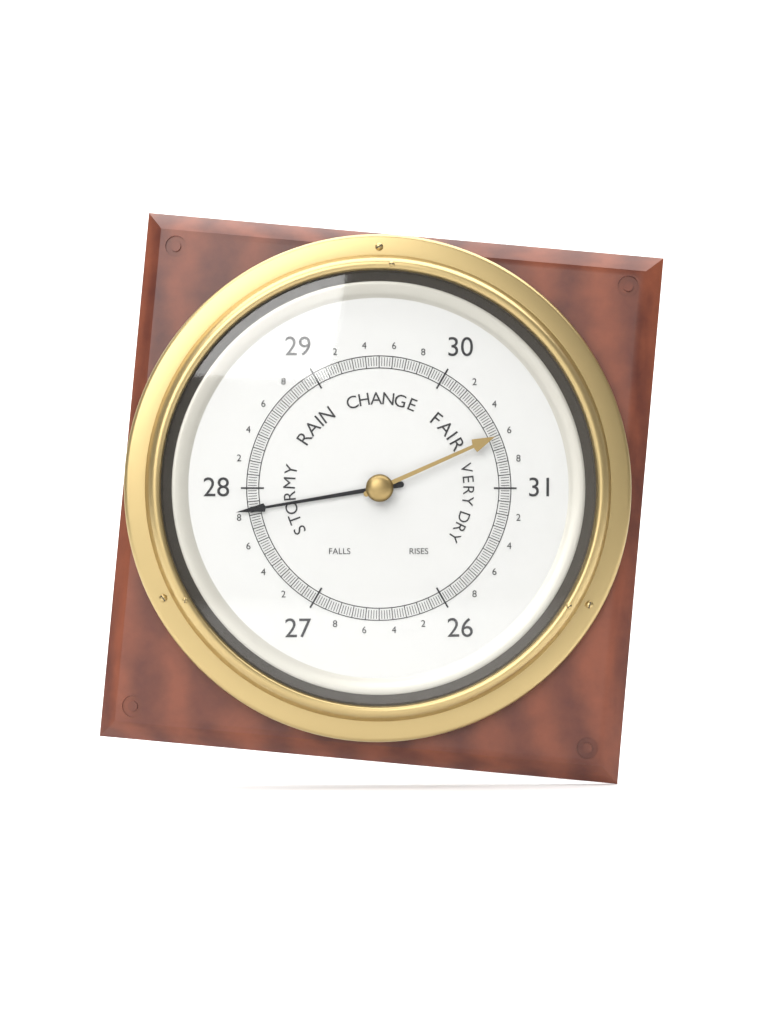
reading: 27.84 (no unit)
